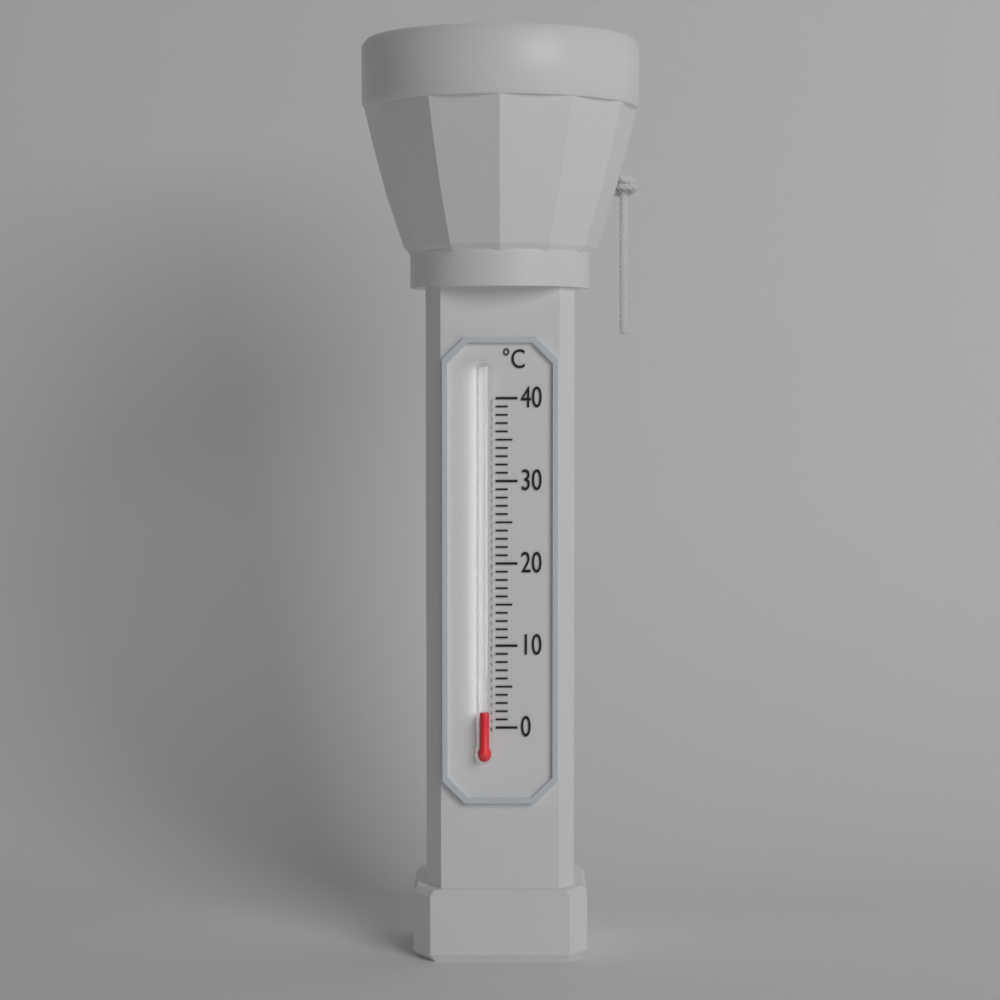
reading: 2 °C
